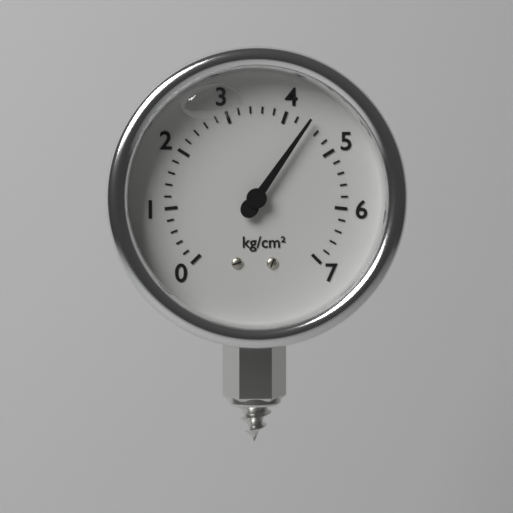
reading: 4.4 kg/cm²
